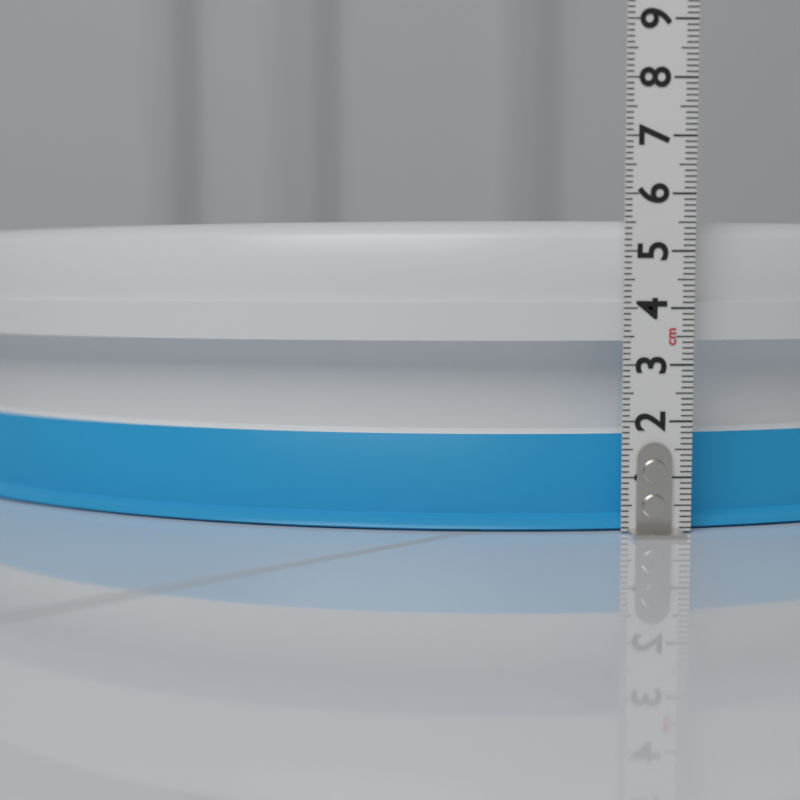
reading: 5.6 cm
